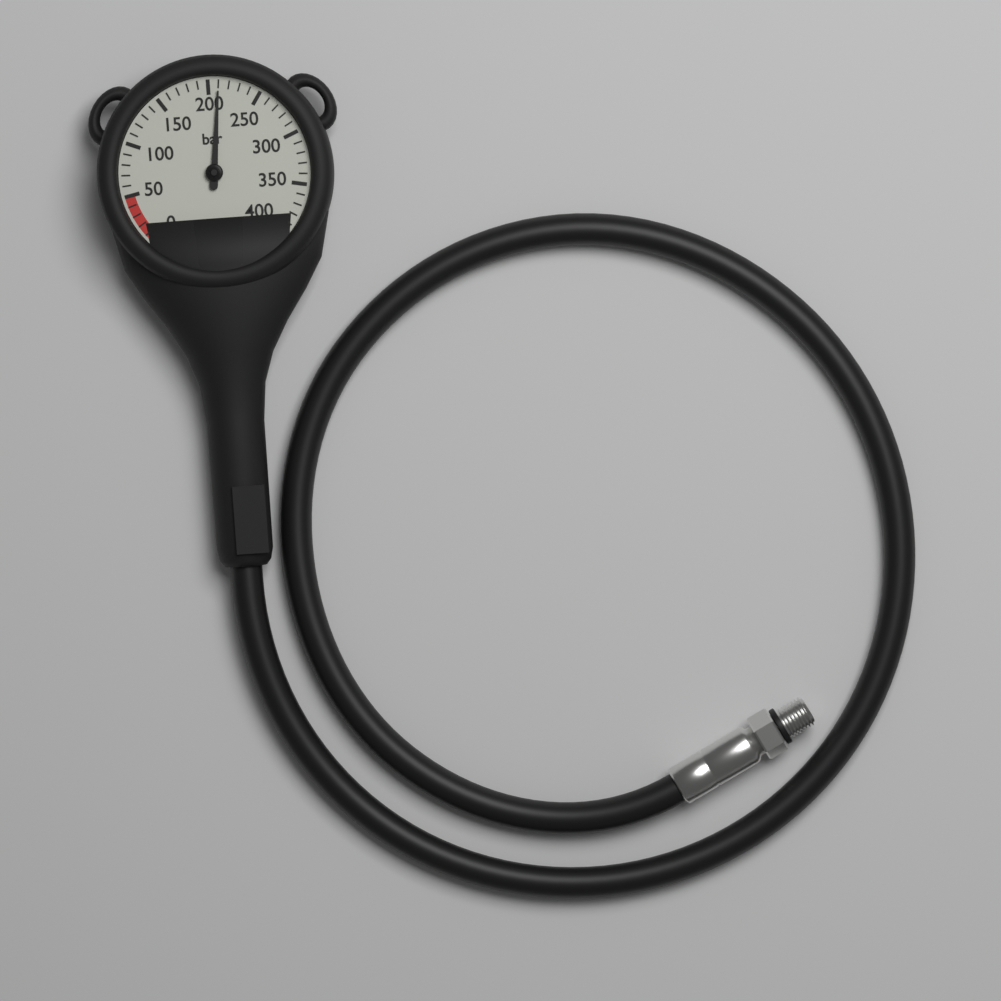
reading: 210 bar
